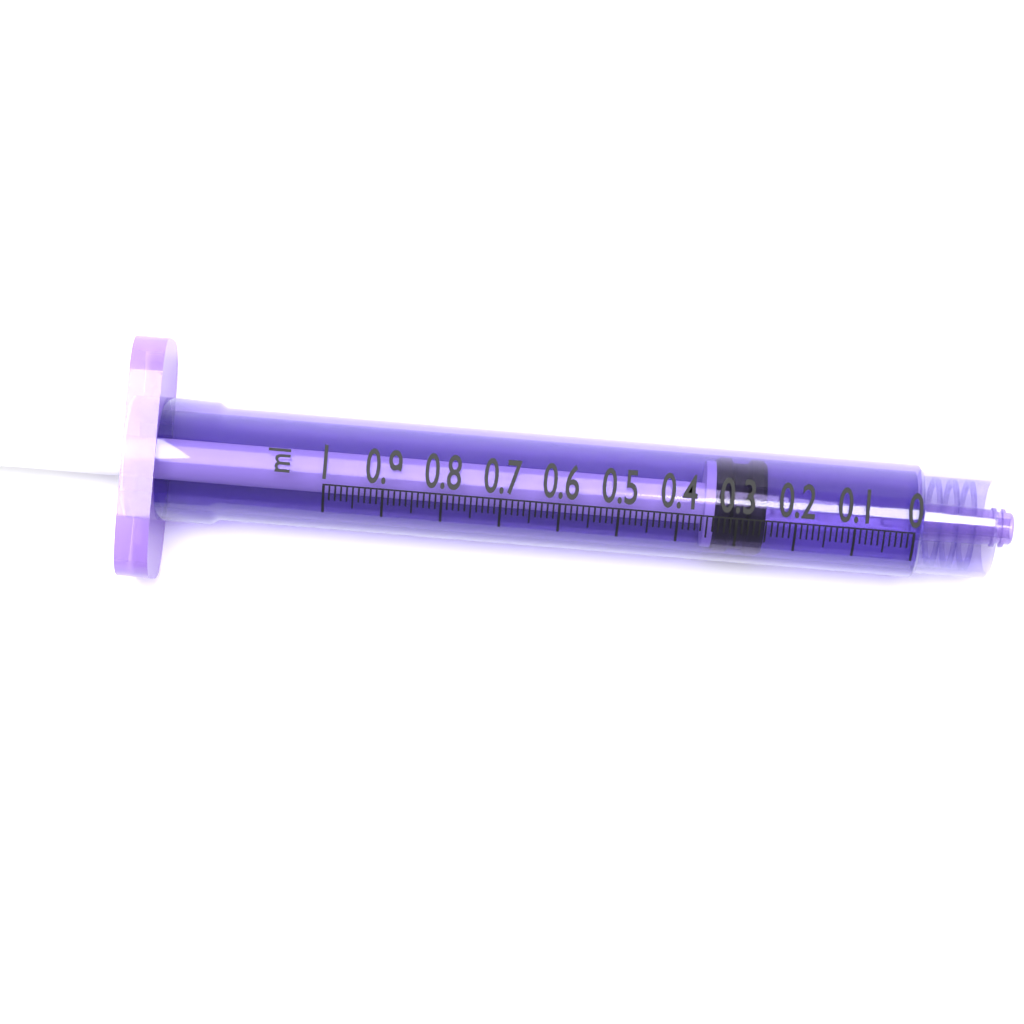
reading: 0.25 ml
